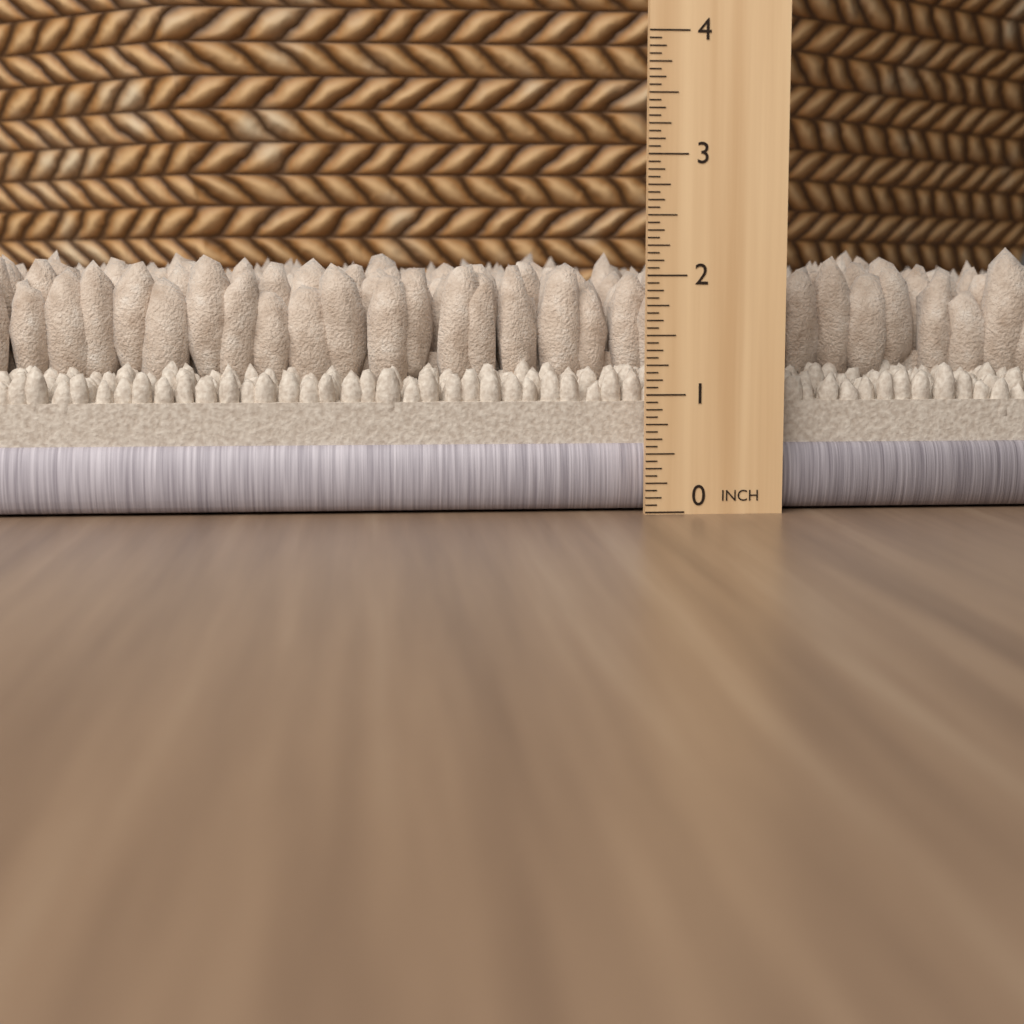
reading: 2.3125 in
